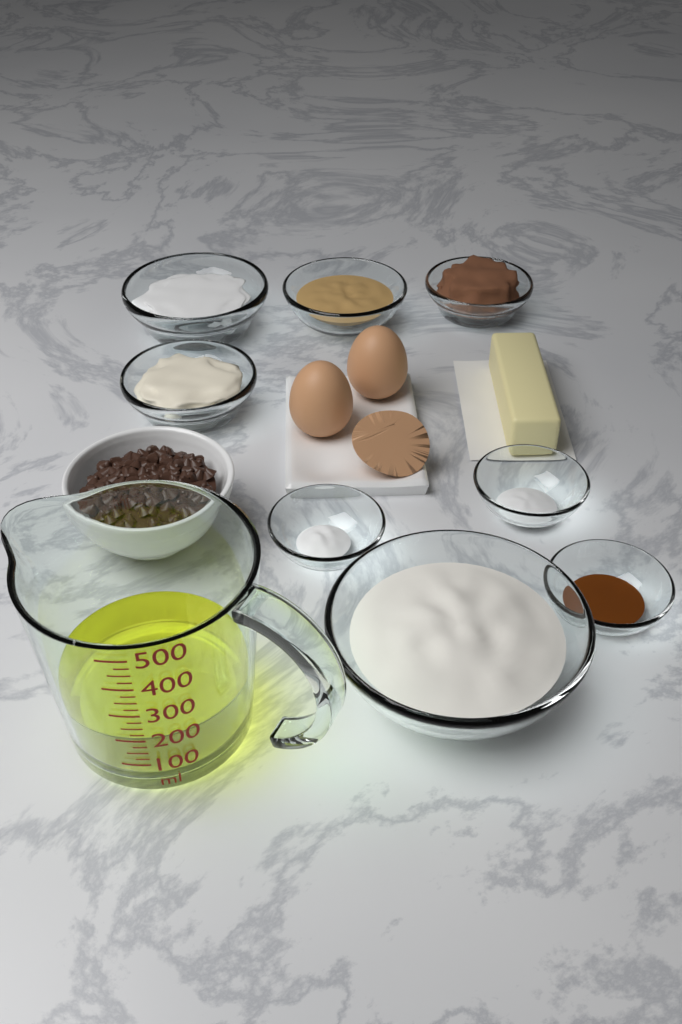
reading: 200 ml
